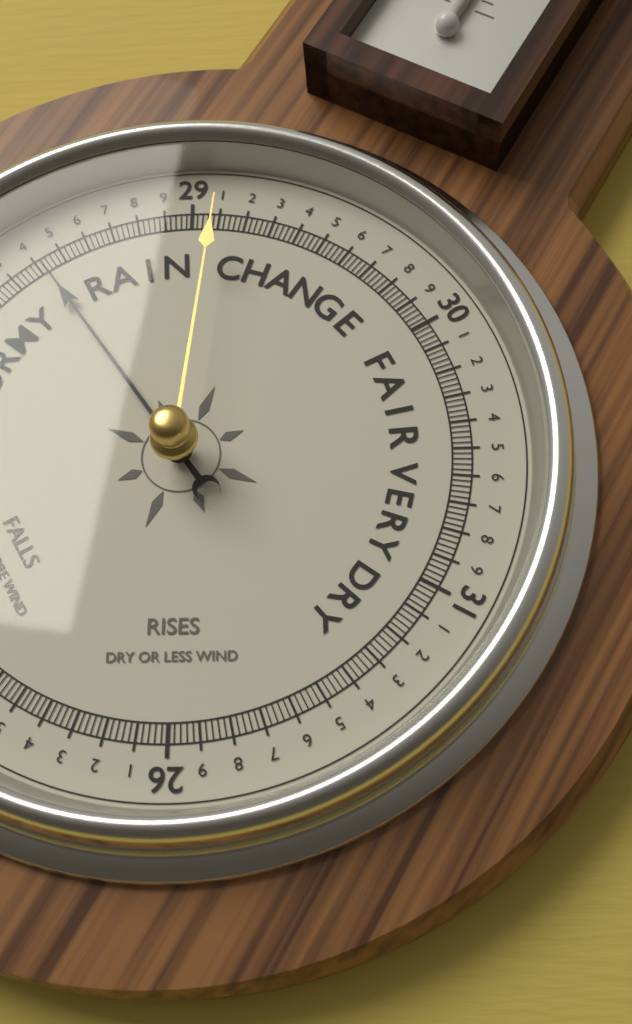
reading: 28.42 (no unit)
